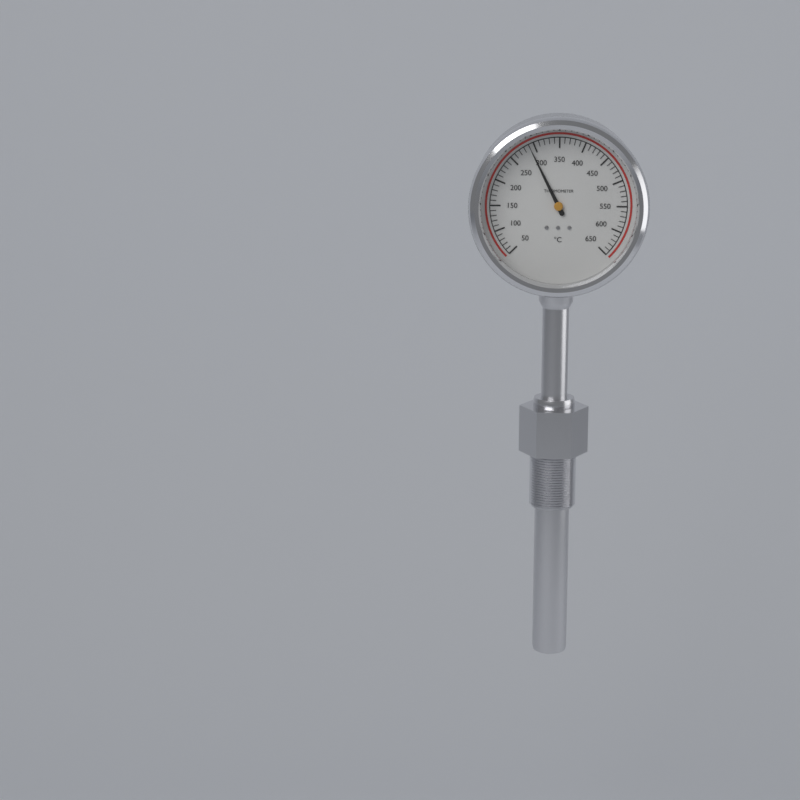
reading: 290 °C
